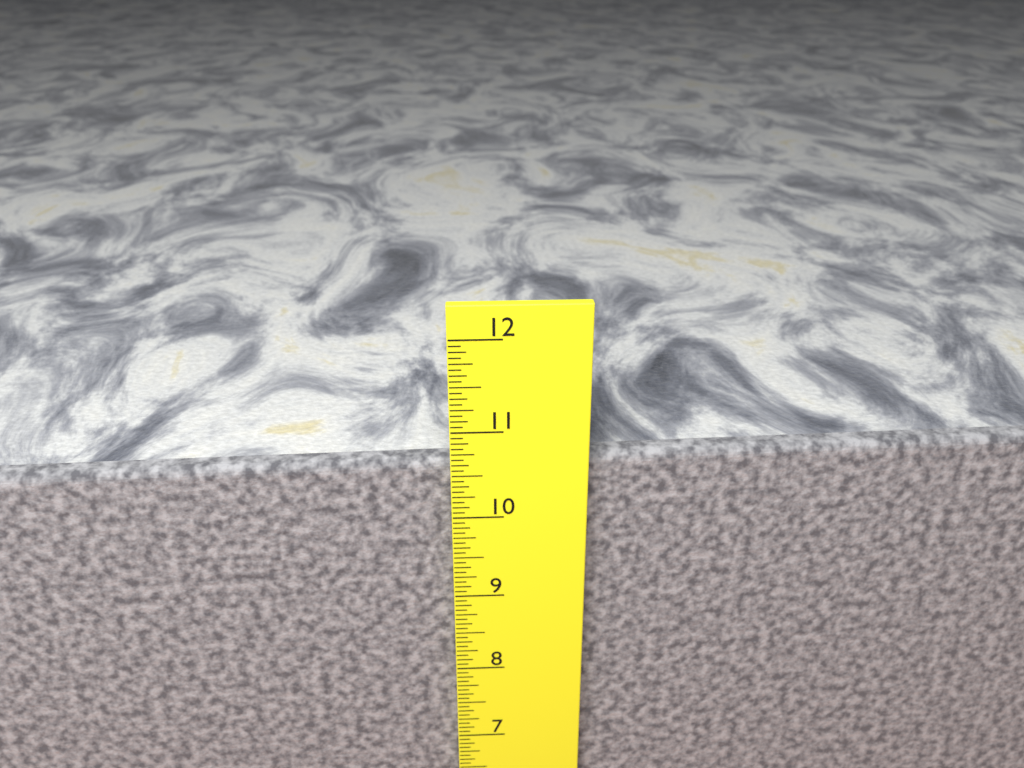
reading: 10.6250 in
